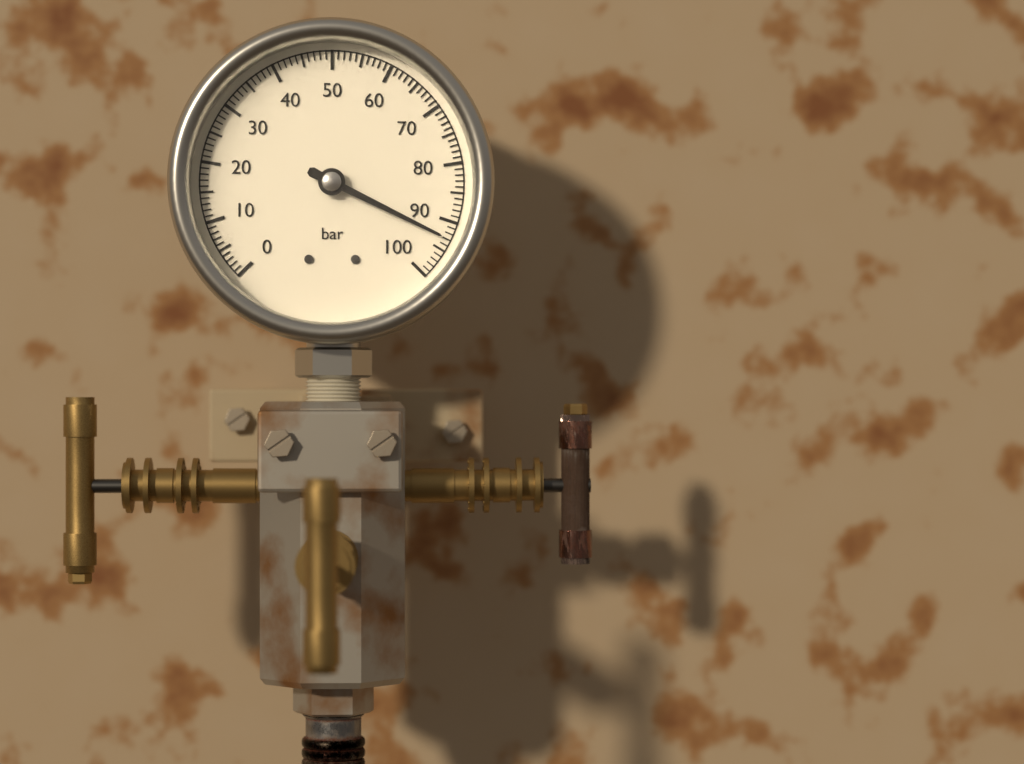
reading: 93 bar
